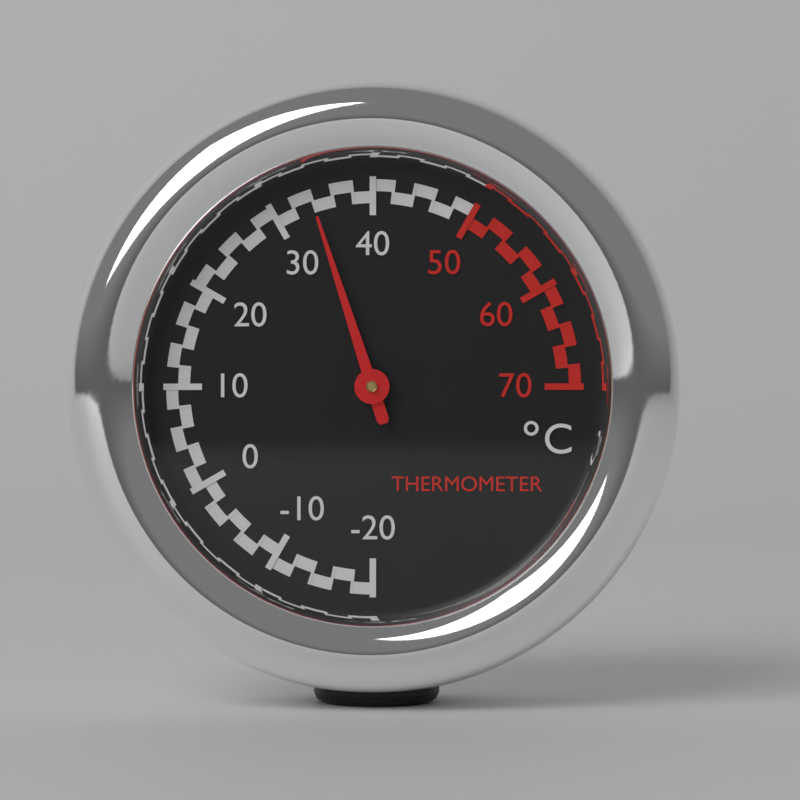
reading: 34 °C
